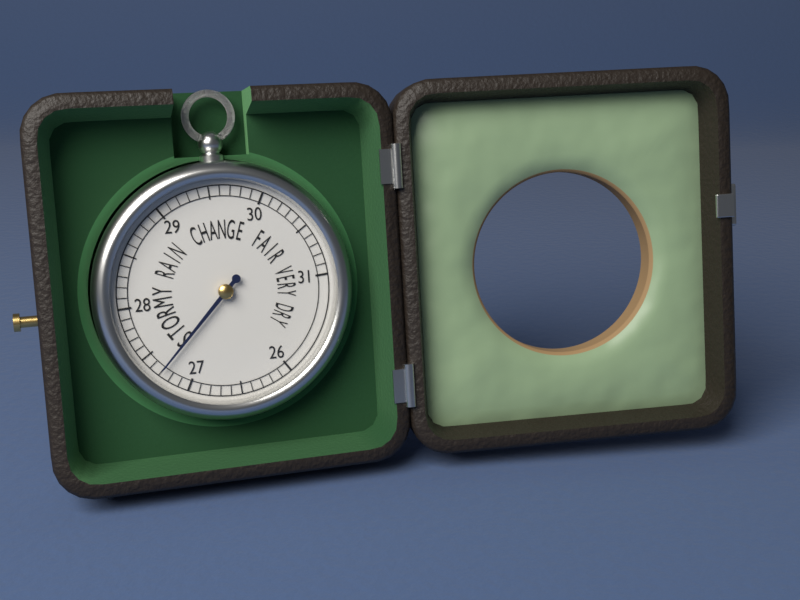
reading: 27.3 (no unit)
